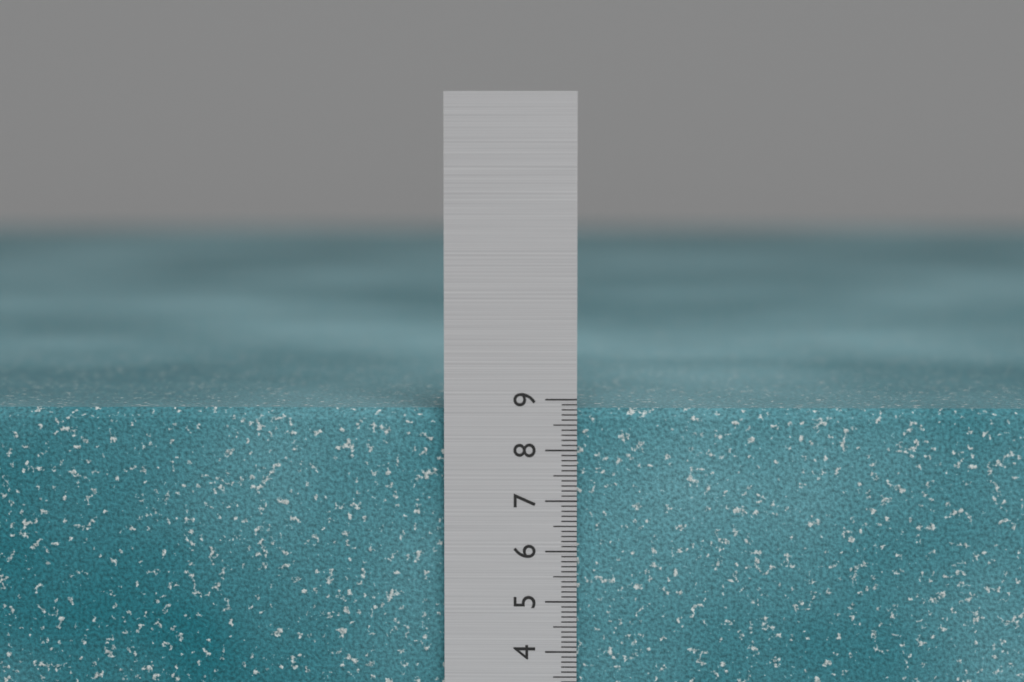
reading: 8.8 cm
